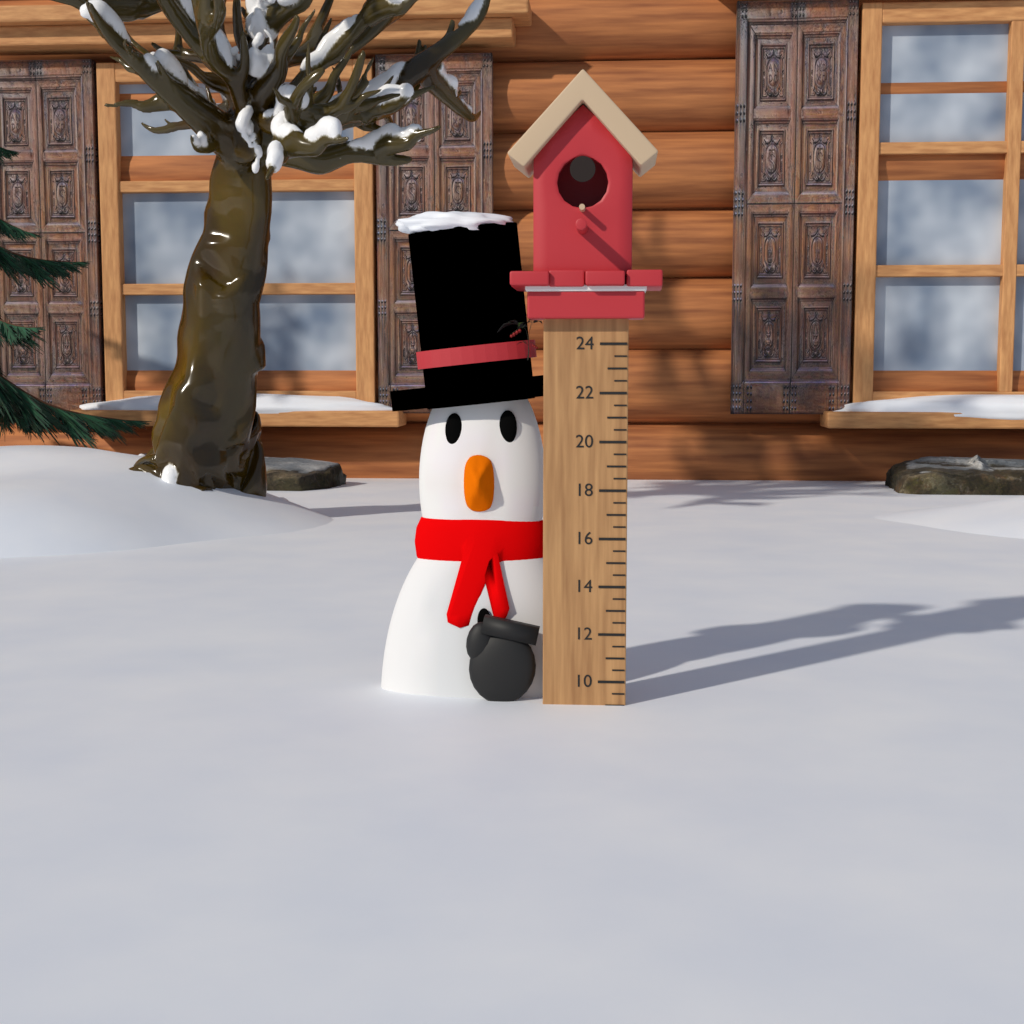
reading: 9.0 (no unit)
